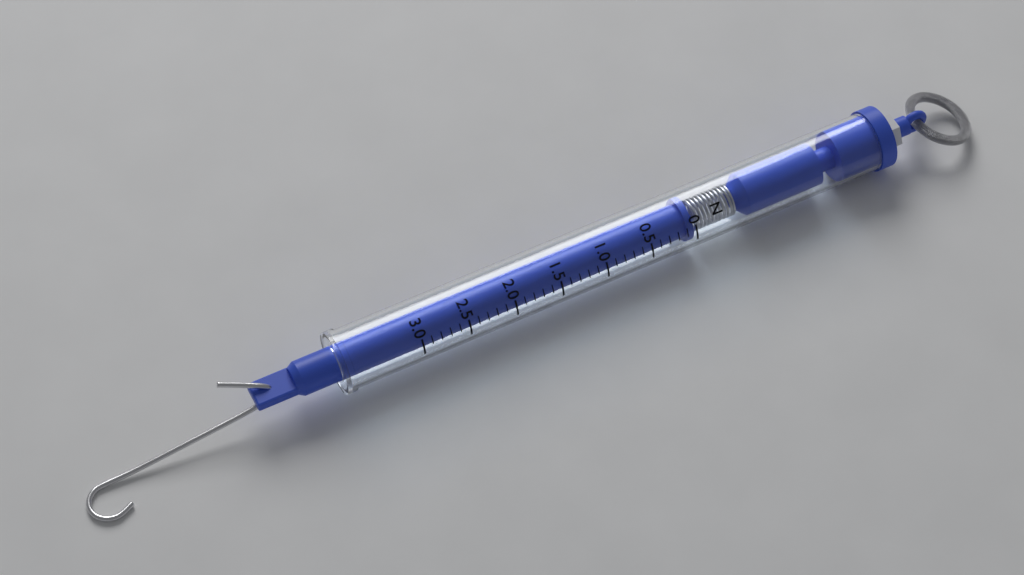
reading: 0.0 N
